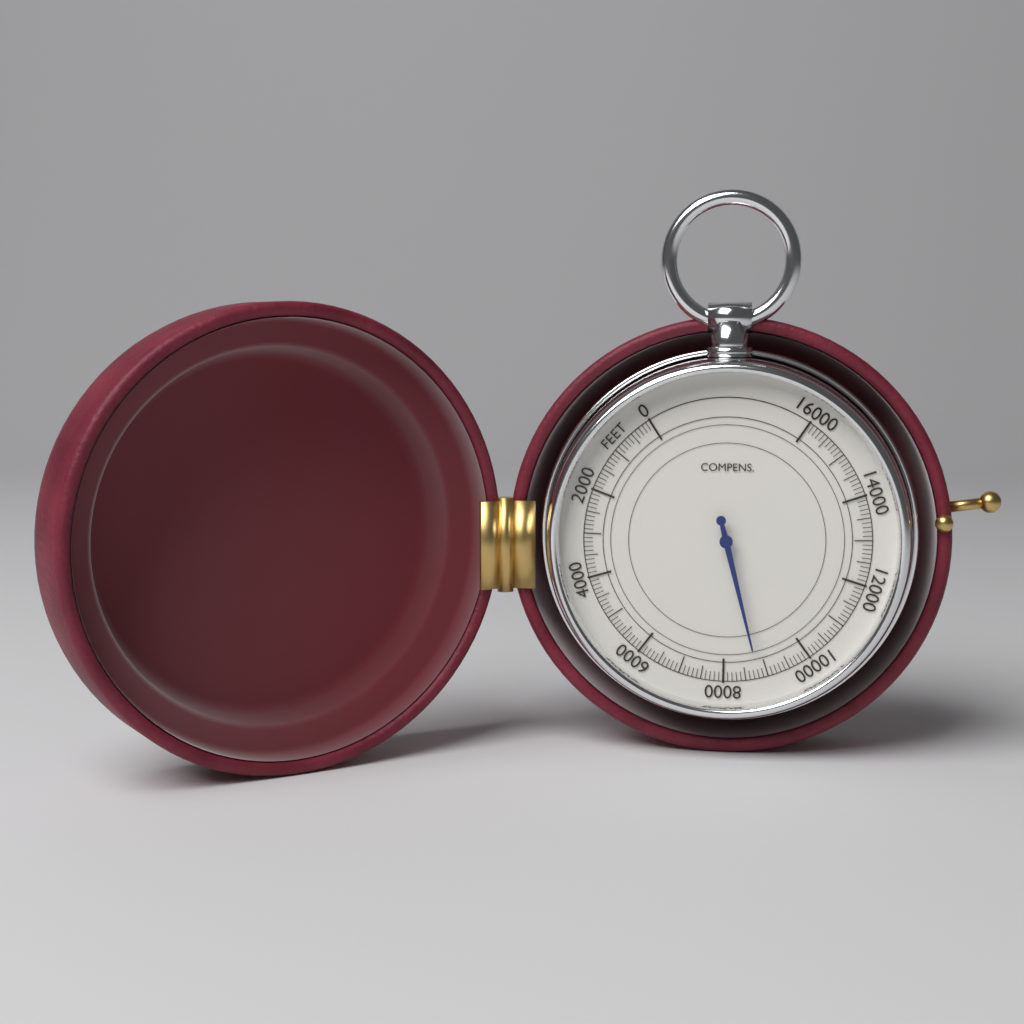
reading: 8800 feet
